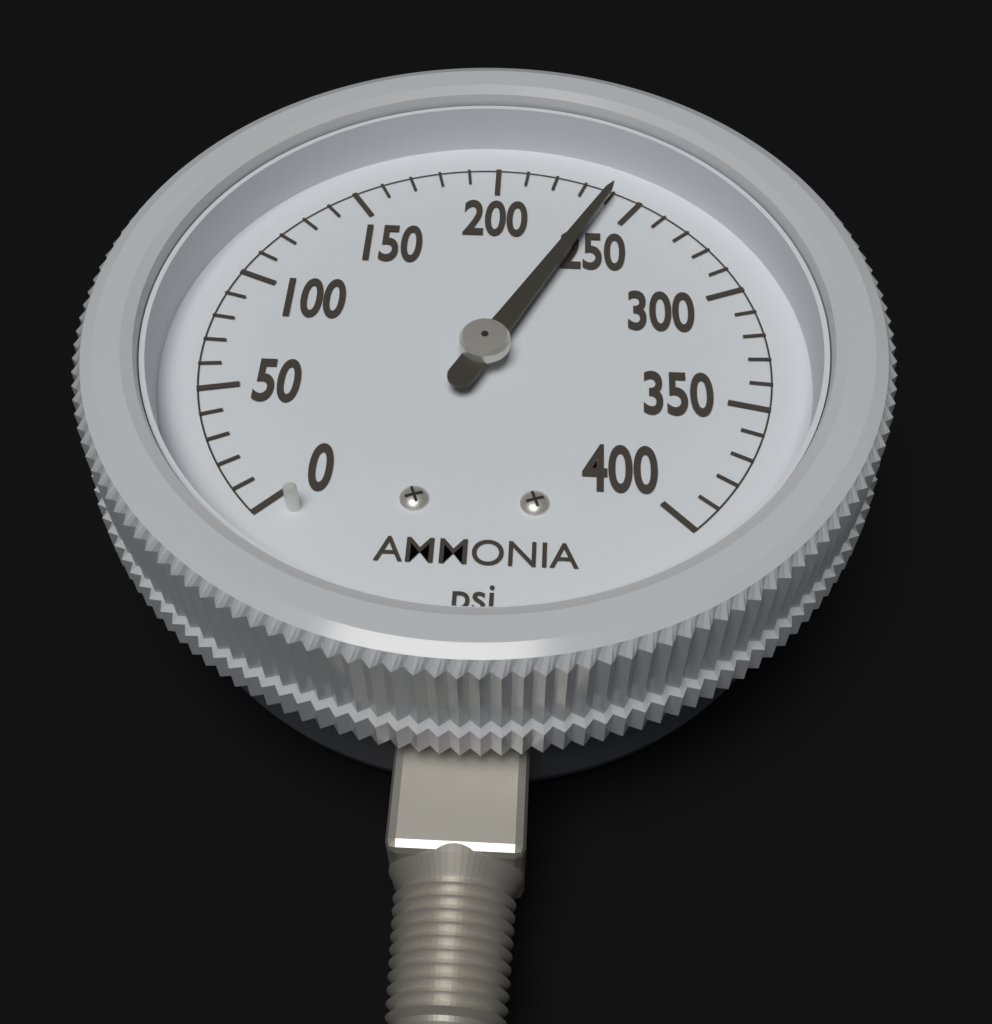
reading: 240 psi
